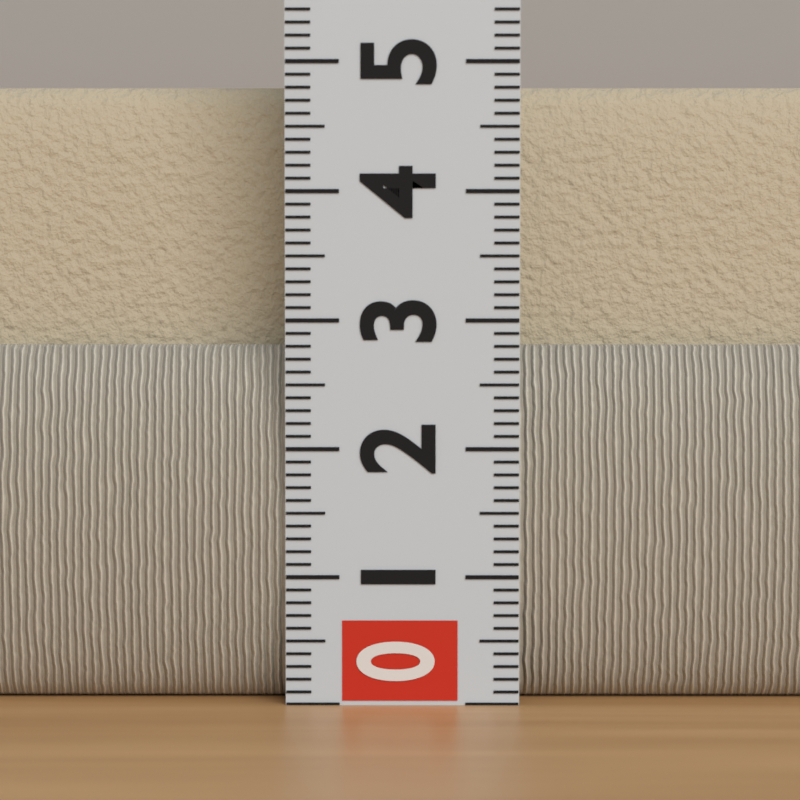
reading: 4.8 (no unit)
